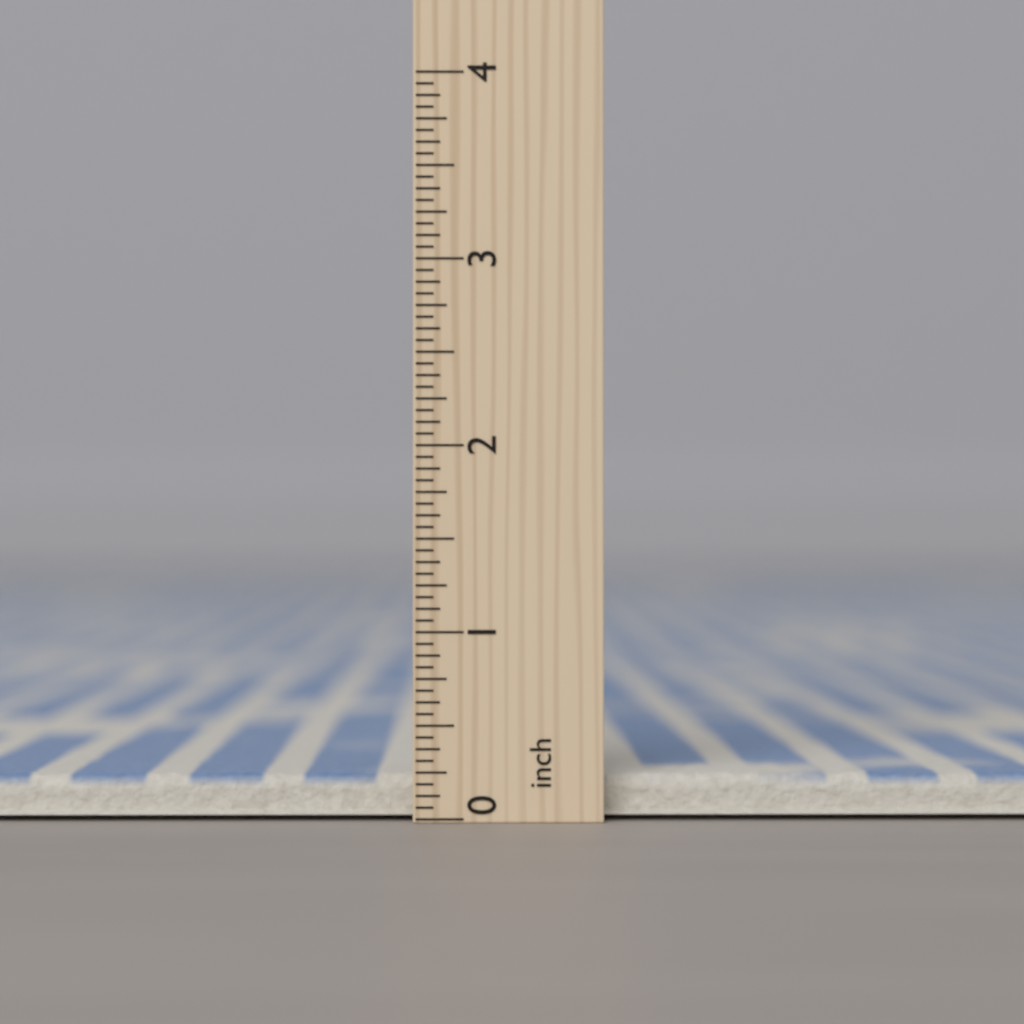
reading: 0.2500 inch
